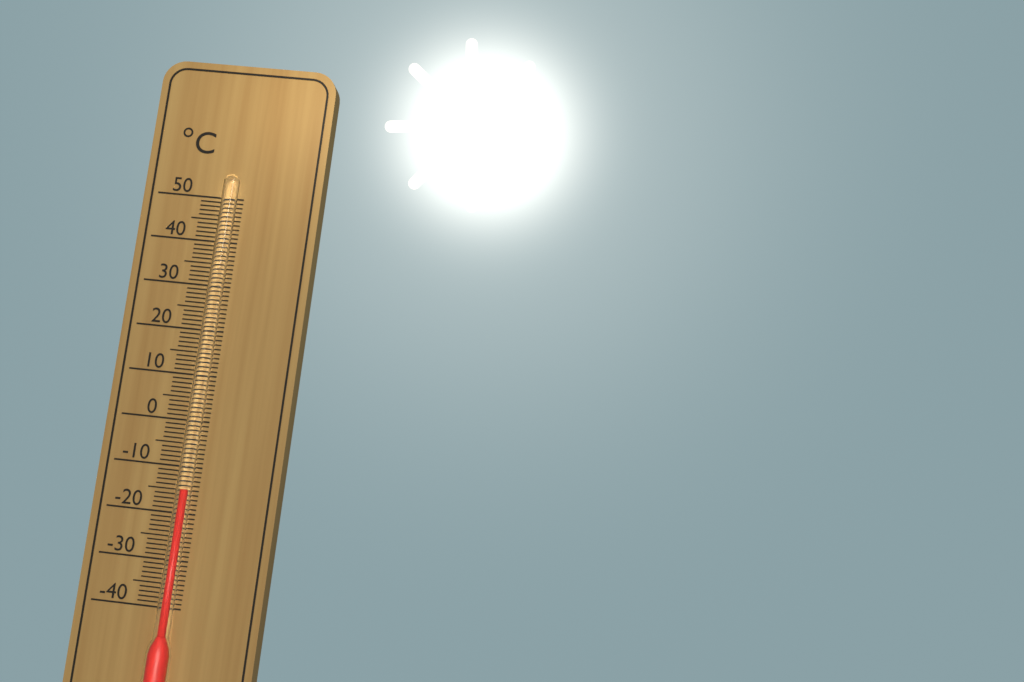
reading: -15 °C
